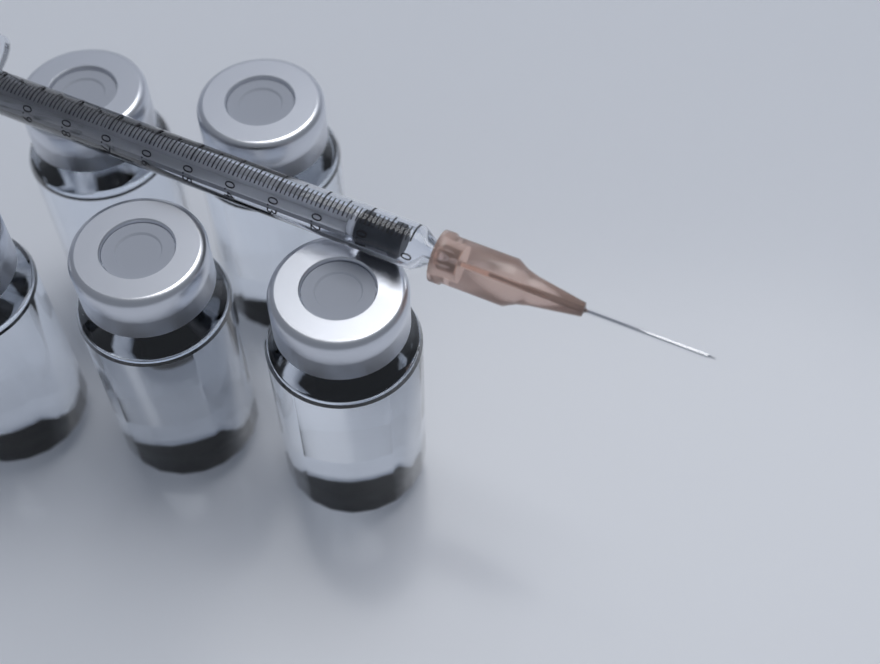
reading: 0.02 ml
